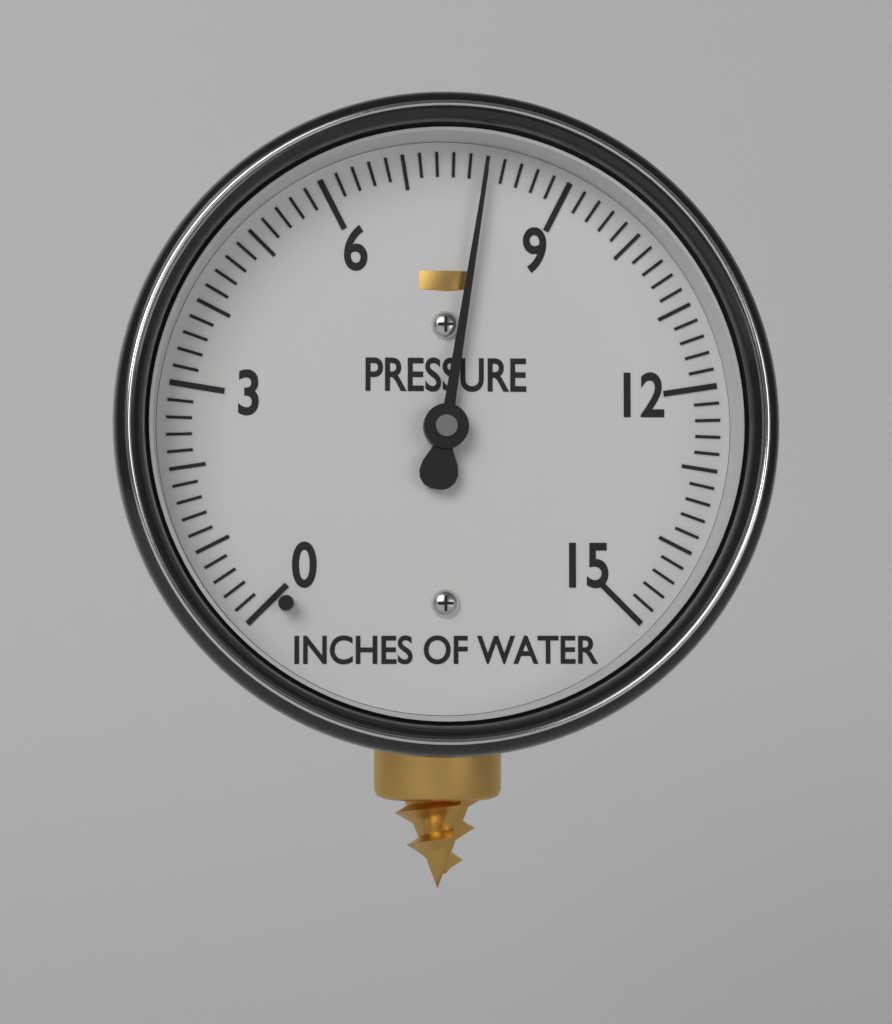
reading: 8.0 inches of water
